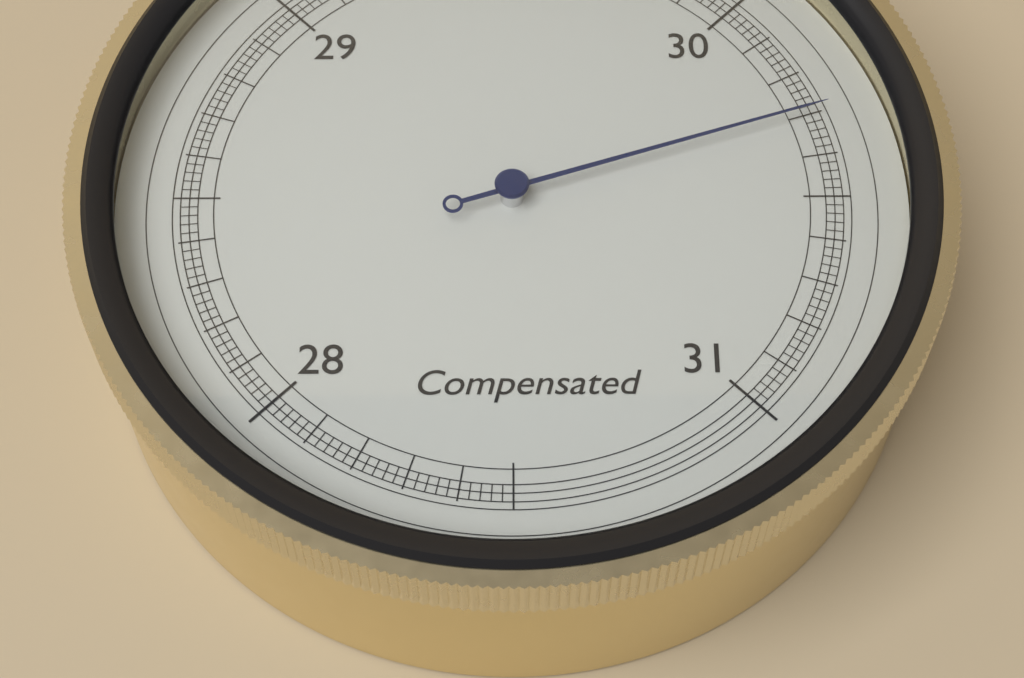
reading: 30.30 inHg
